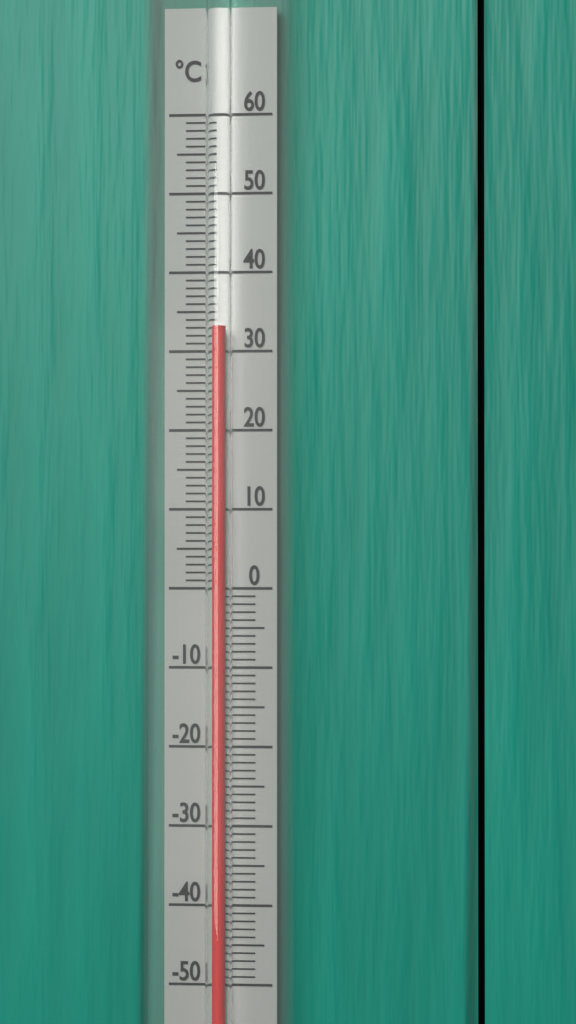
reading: 33 °C
